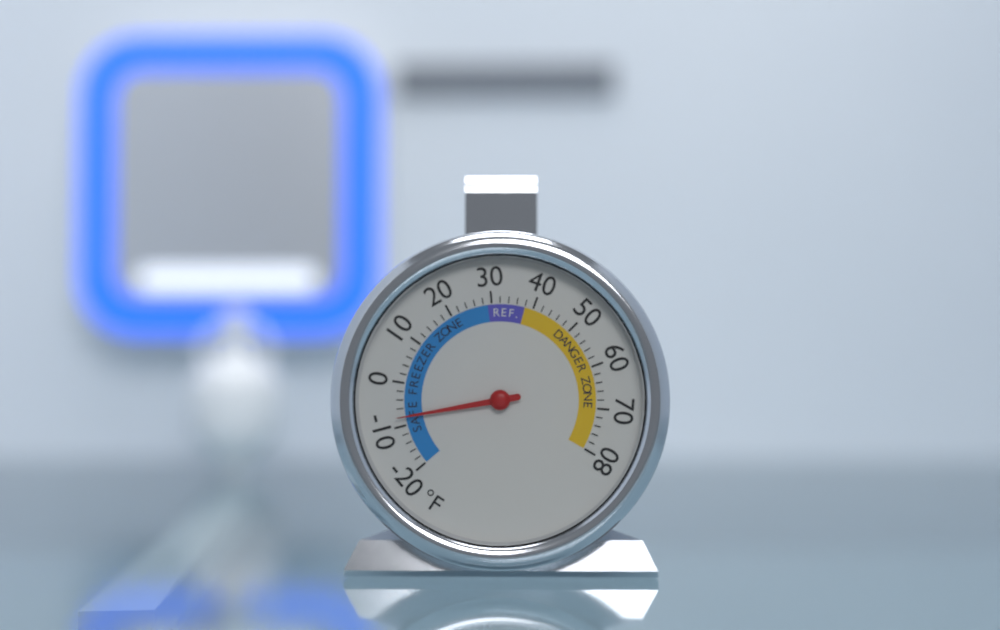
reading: -8 °F
